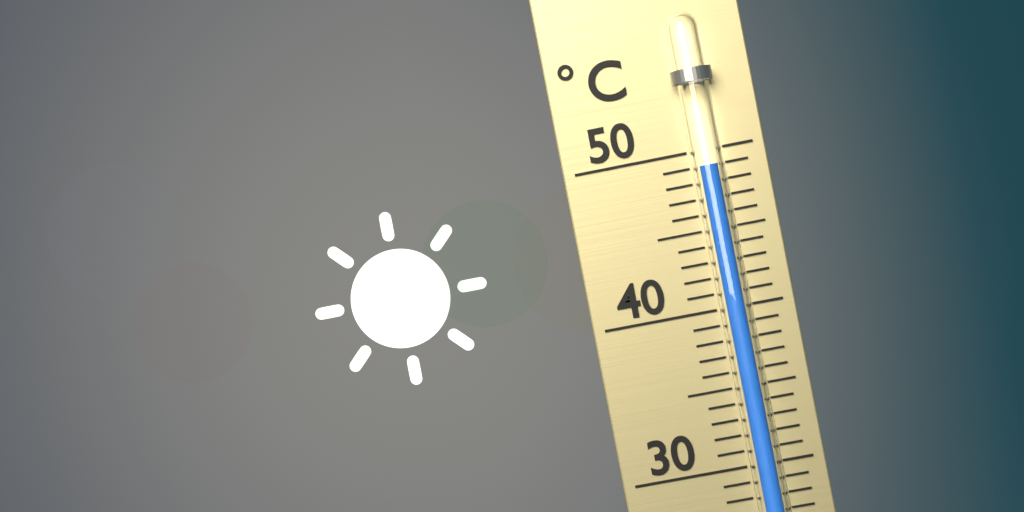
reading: 49 °C
